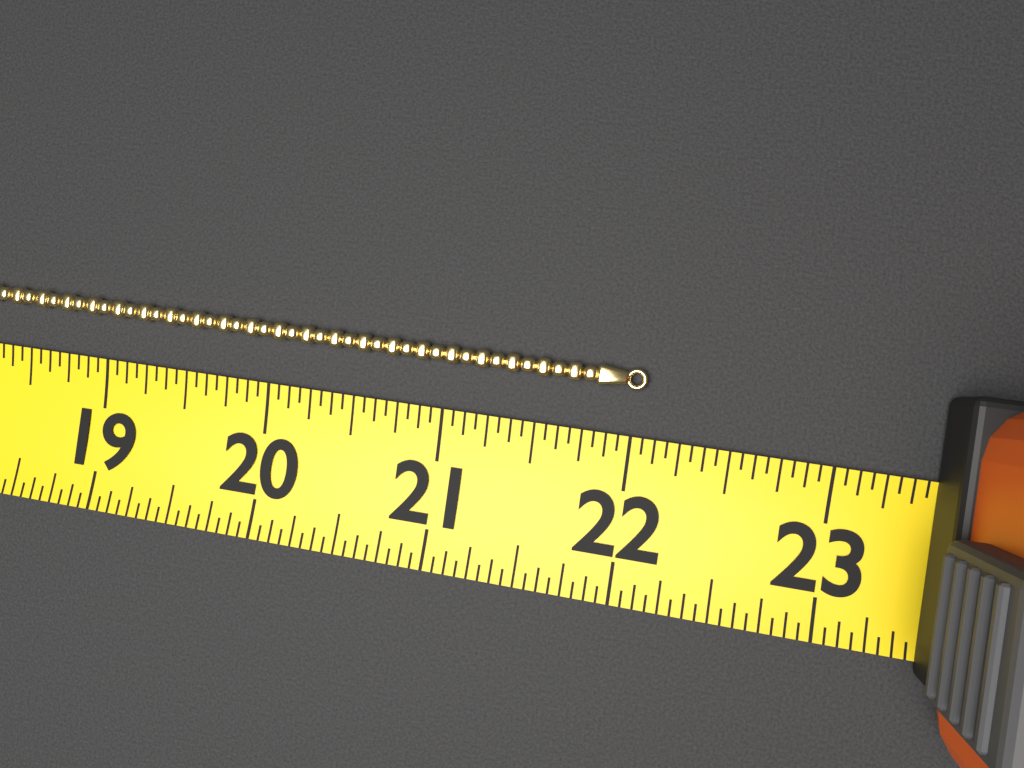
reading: 22.0500 (no unit)
